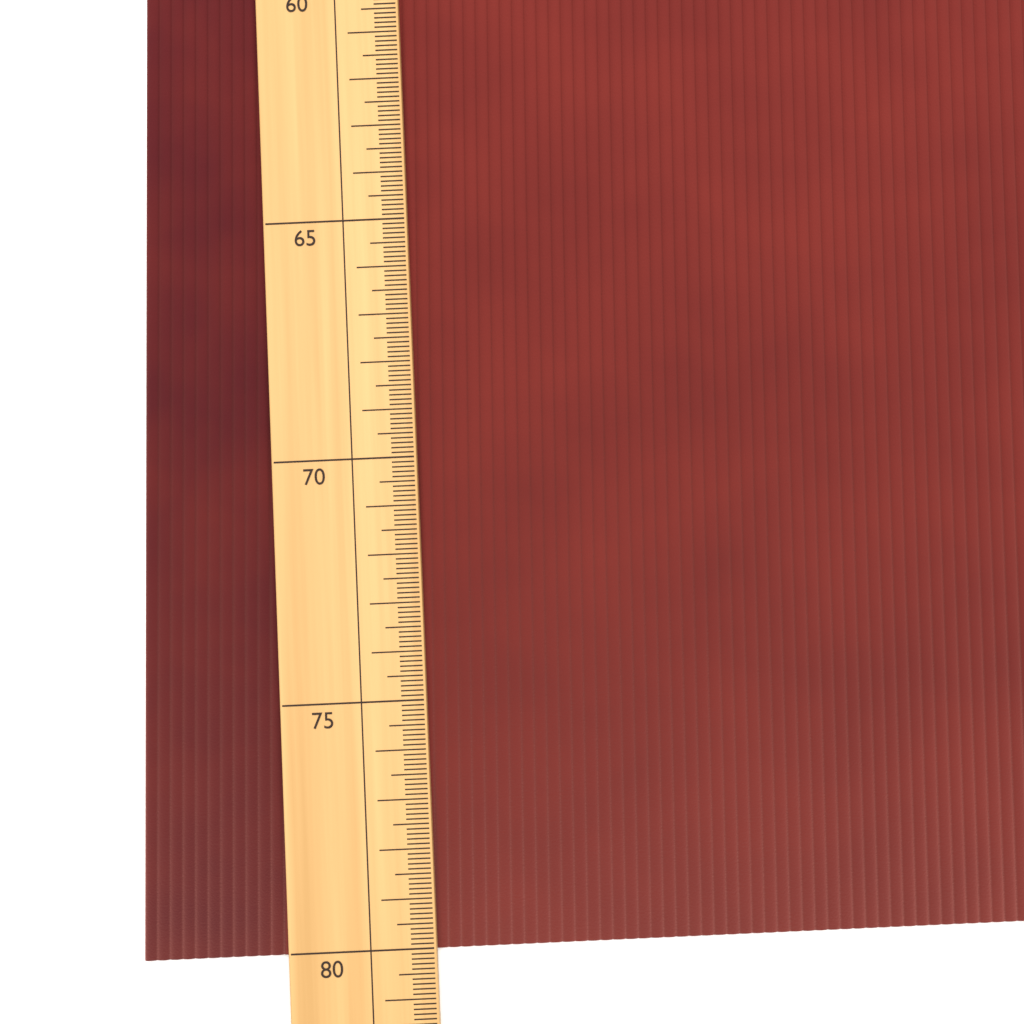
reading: 80.1 (no unit)
